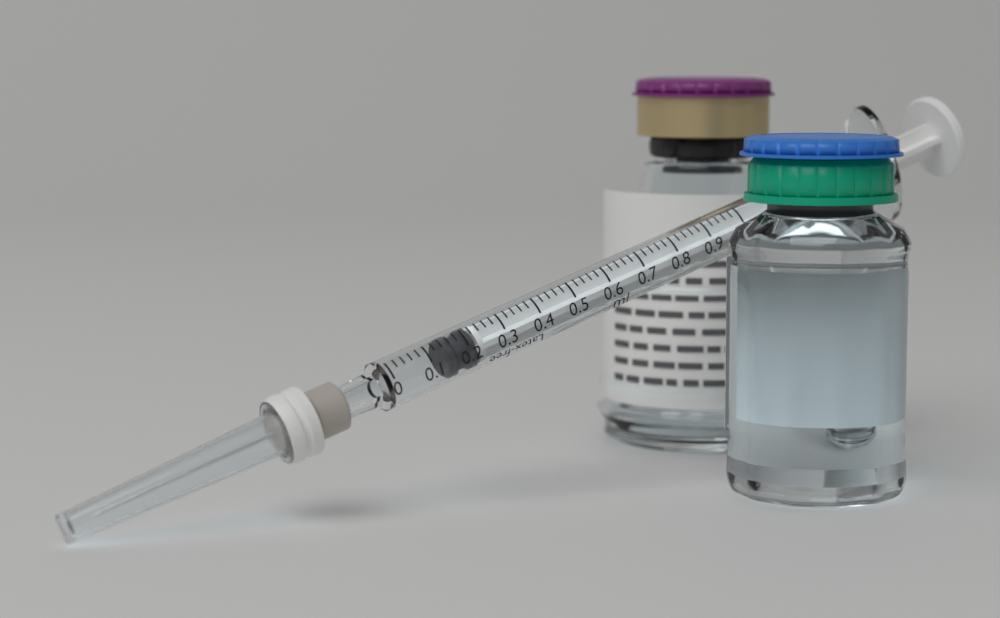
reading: 0.14 ml
